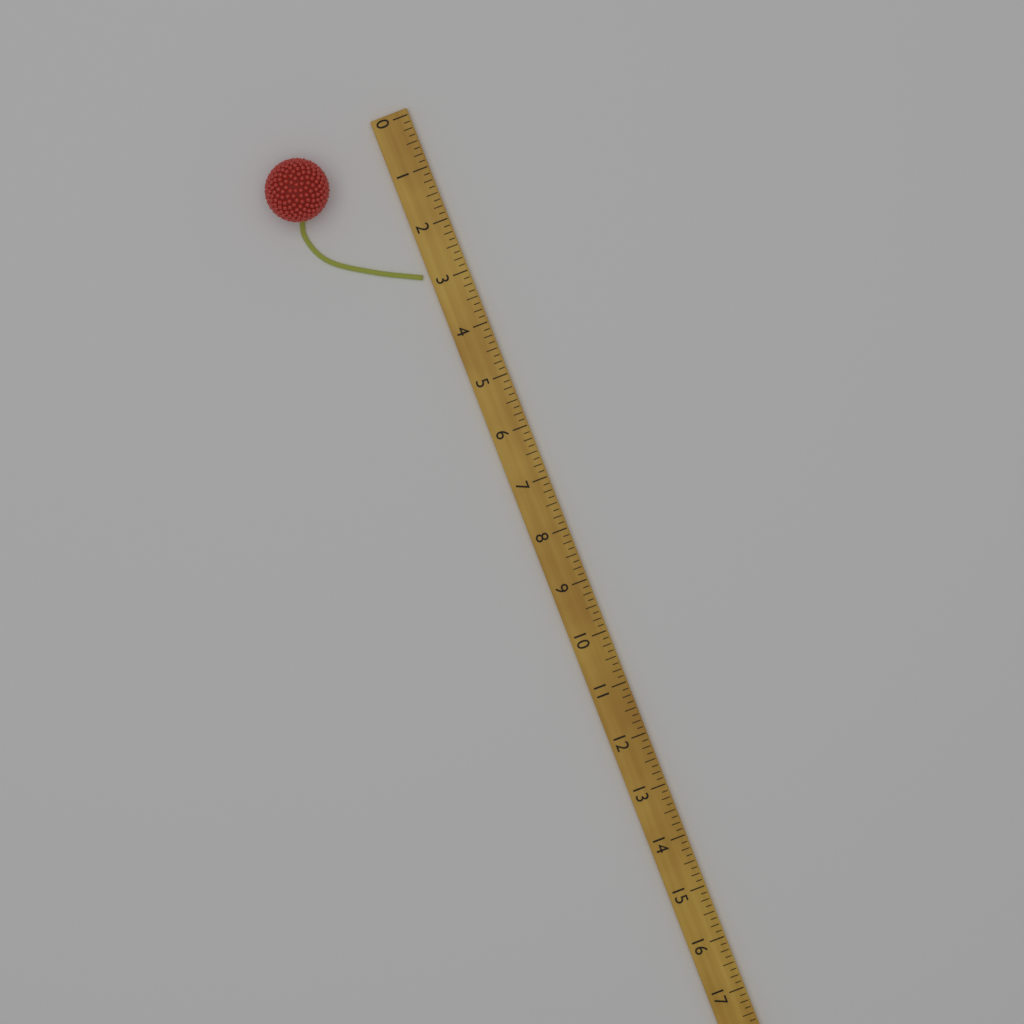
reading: 2.875 (no unit)
